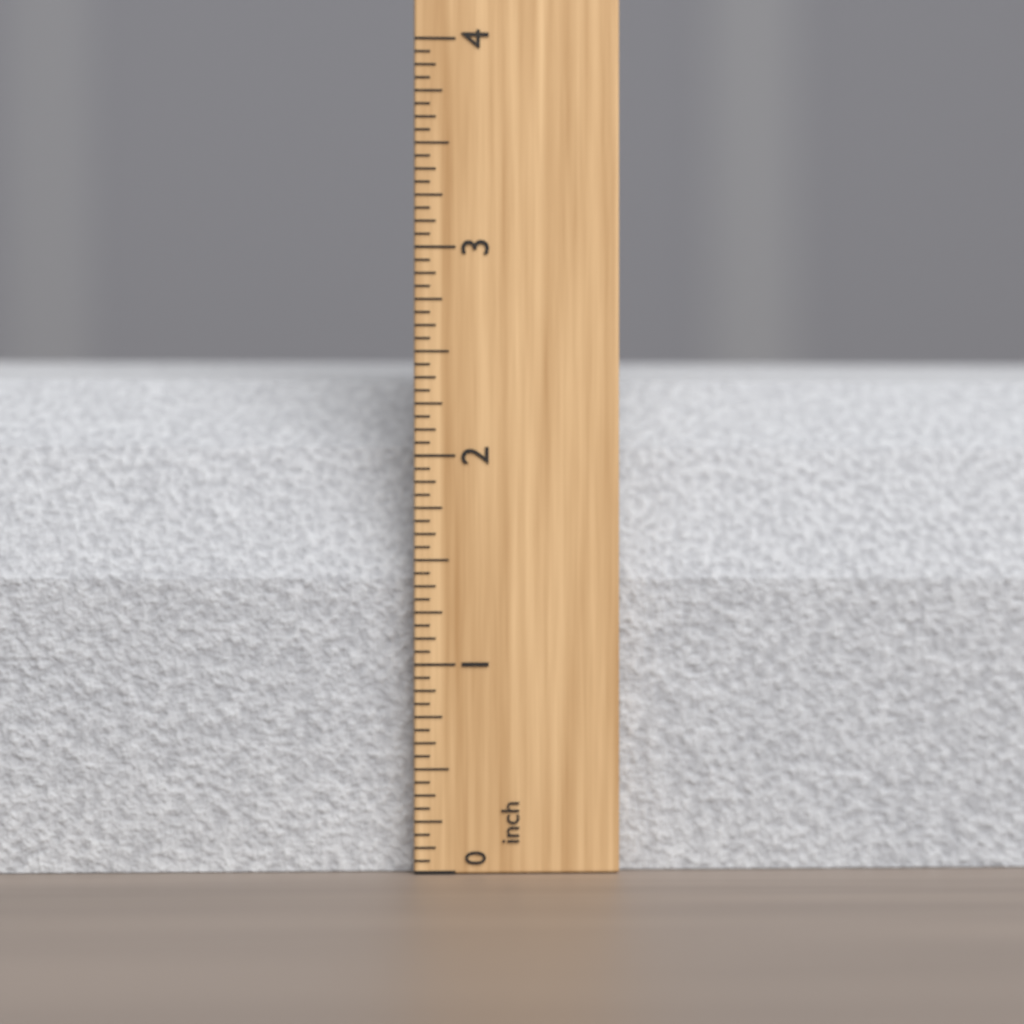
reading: 2.5625 inch
